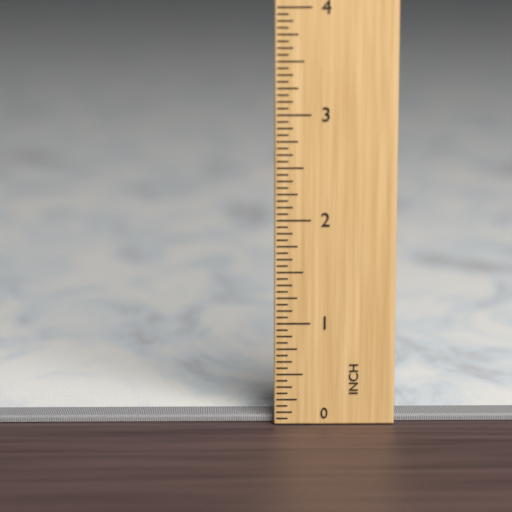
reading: 0.0625 in
